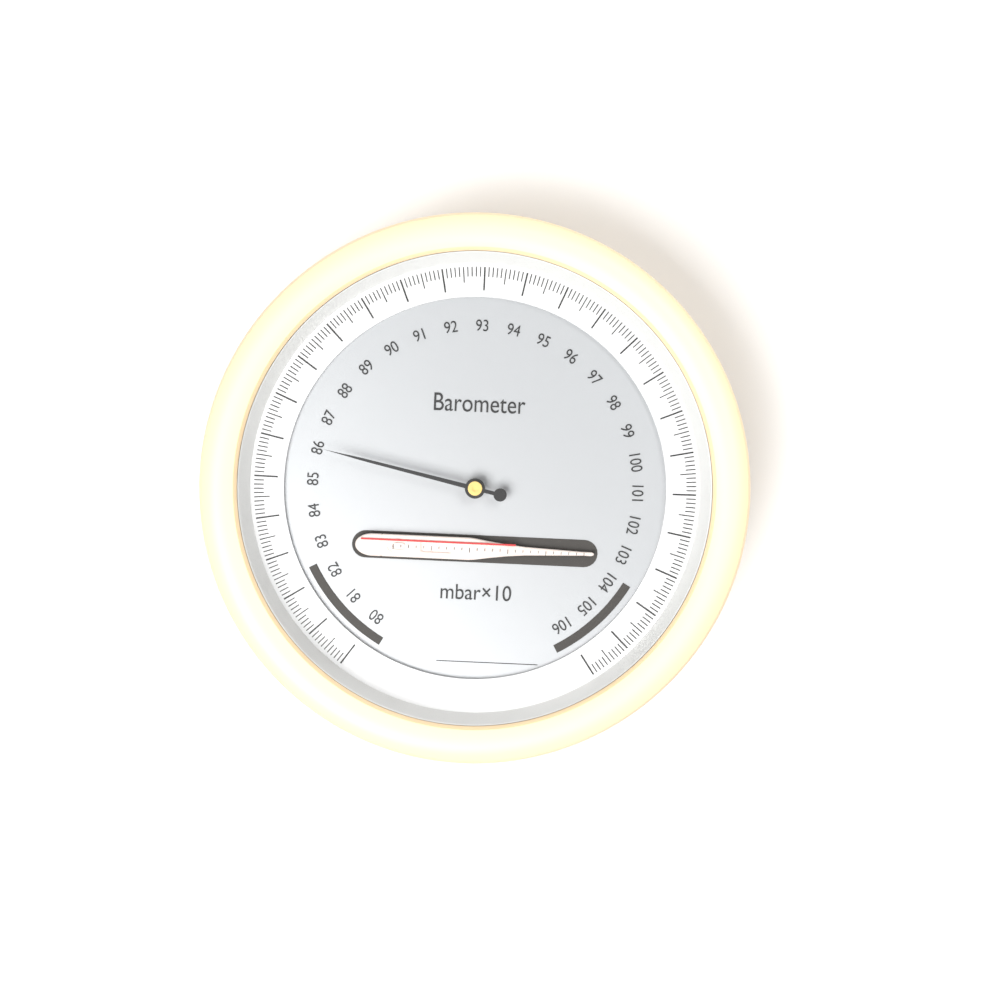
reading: 86.0 mbar×10
